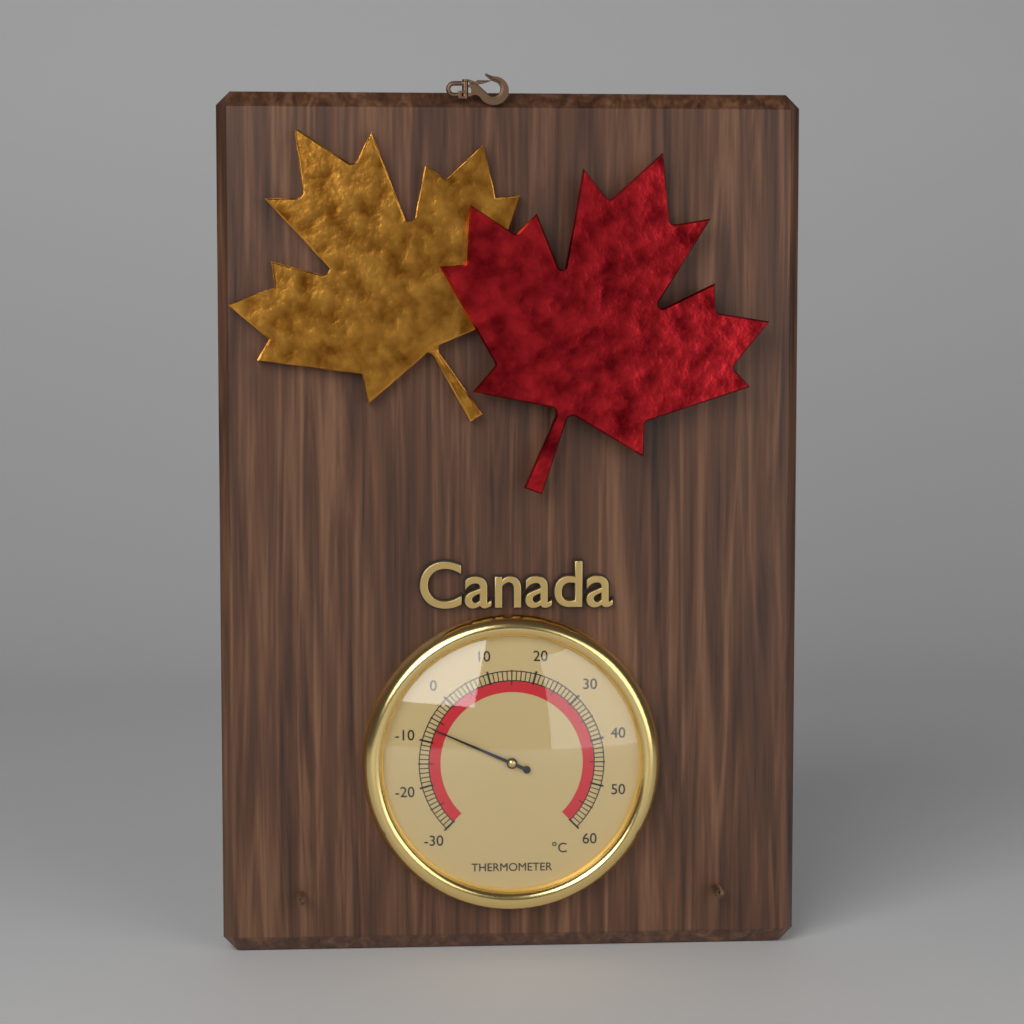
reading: -7 °C
